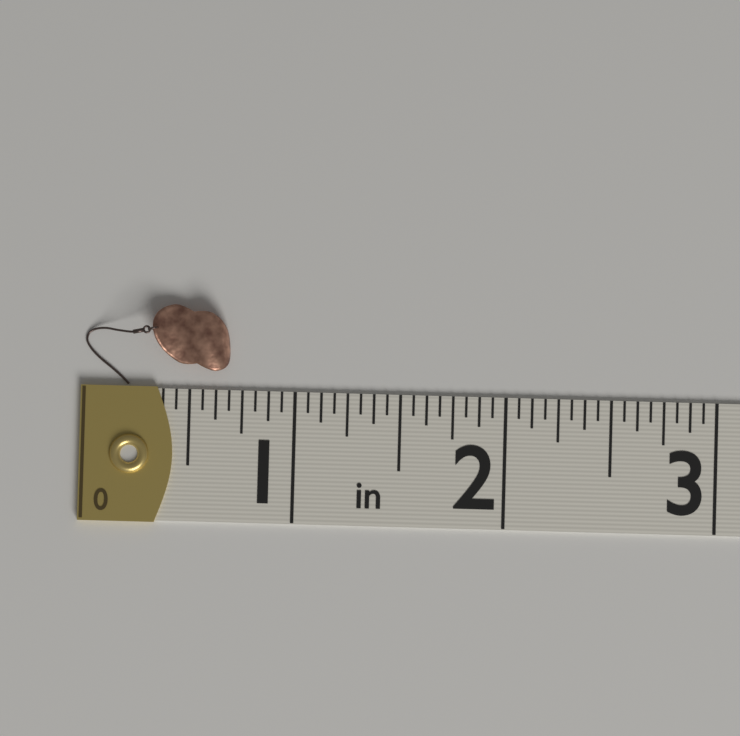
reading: 0.6875 in
